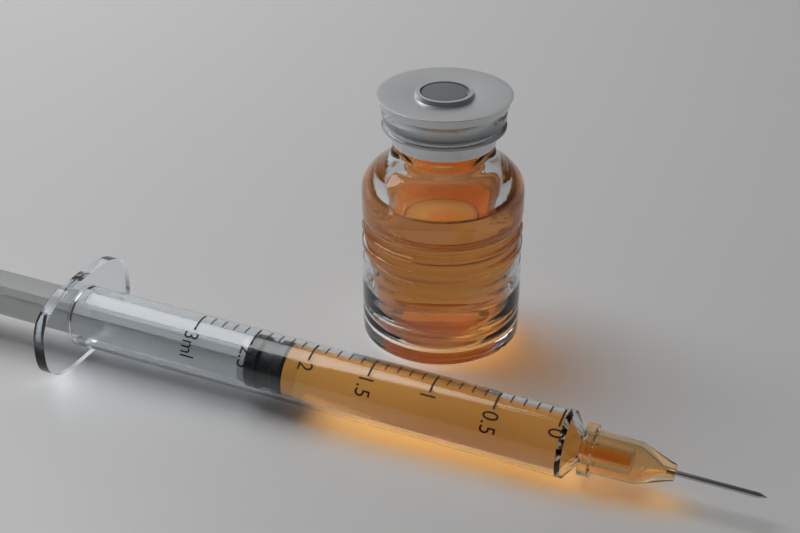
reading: 2.2 ml
